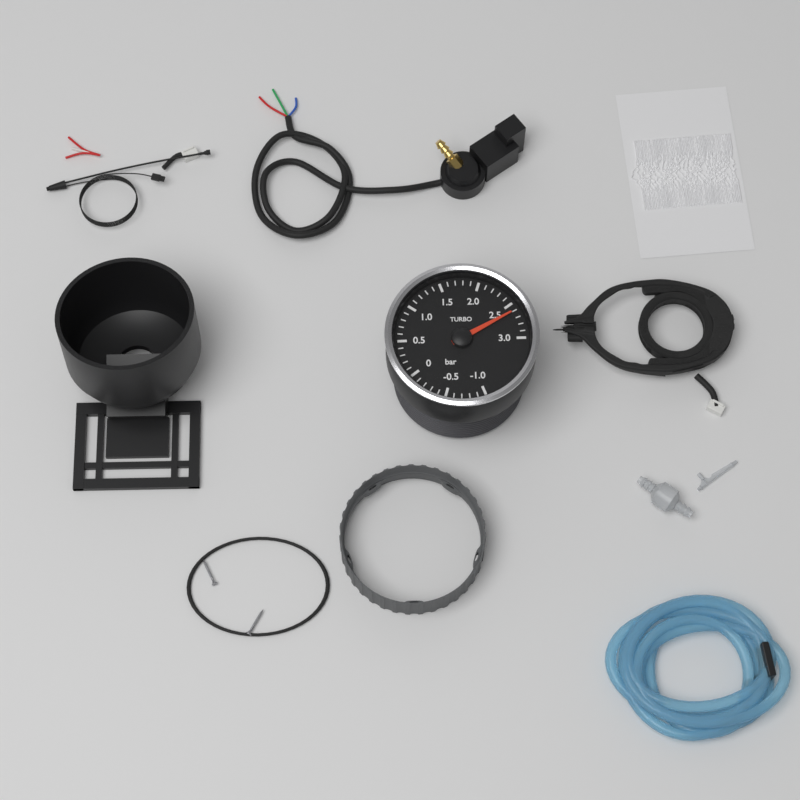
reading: 2.6 bar
